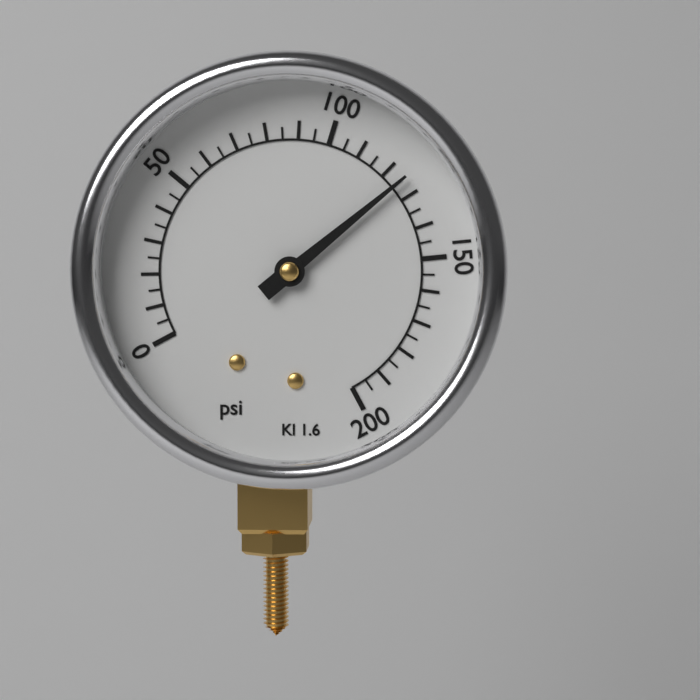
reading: 125 psi
